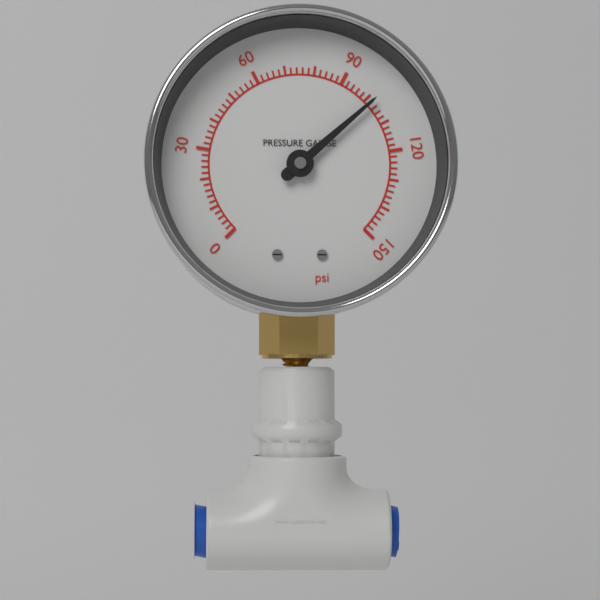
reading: 102 psi
